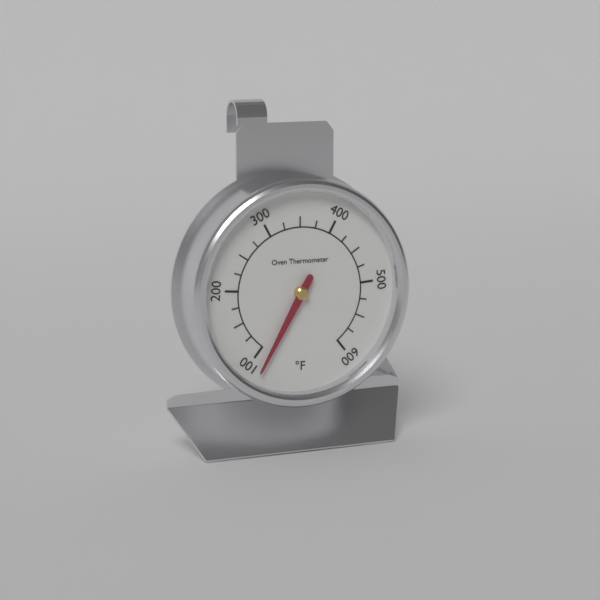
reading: 85 °F
